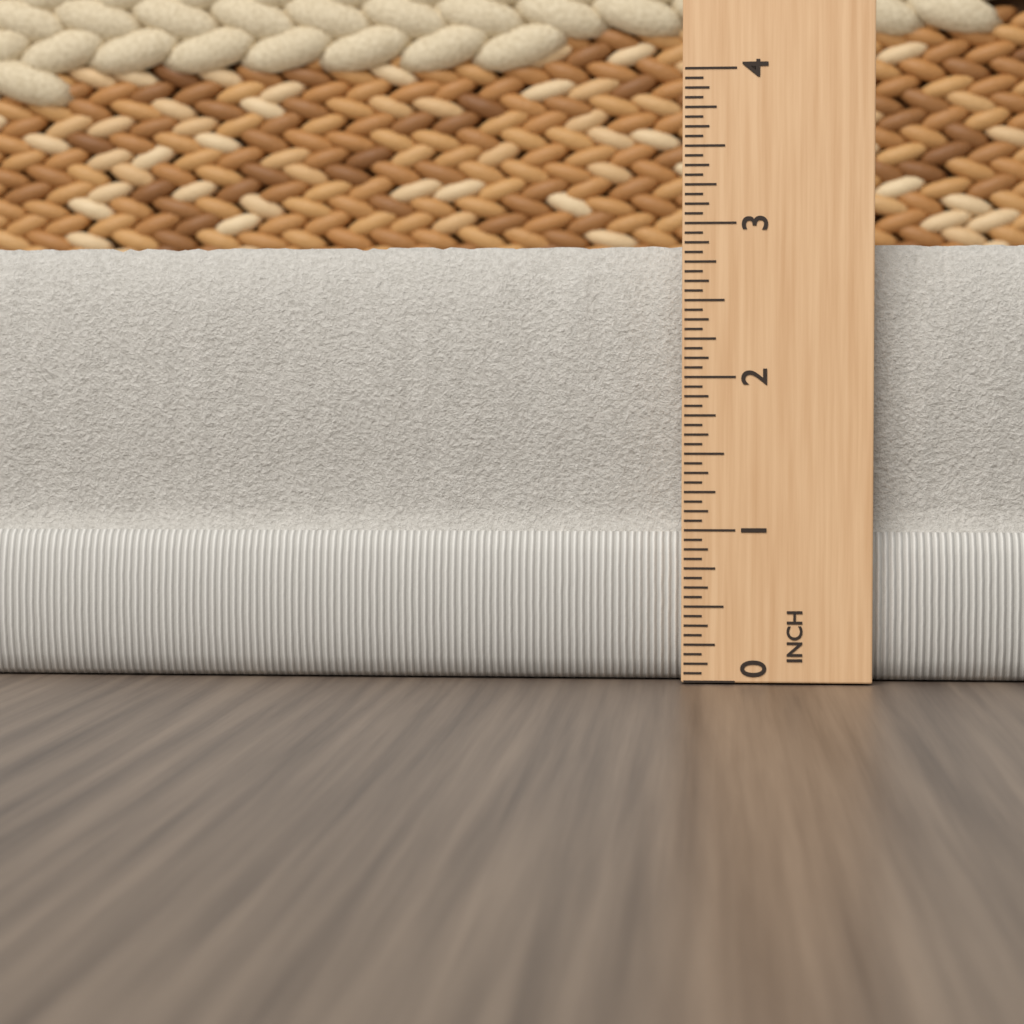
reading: 2.8750 in
